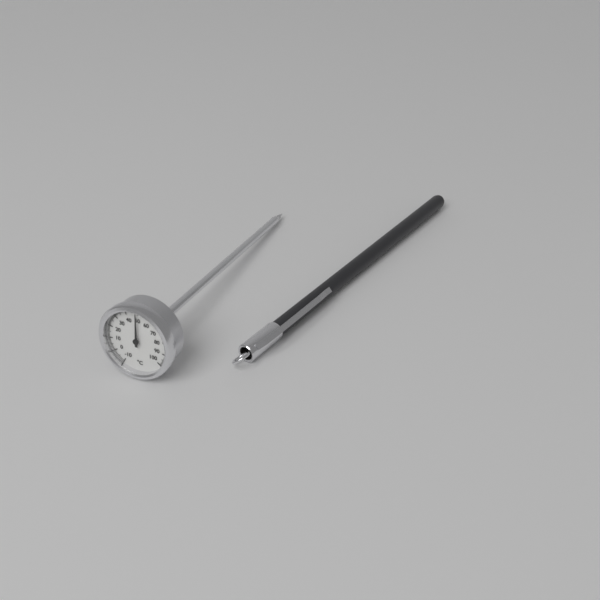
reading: 49 °C
